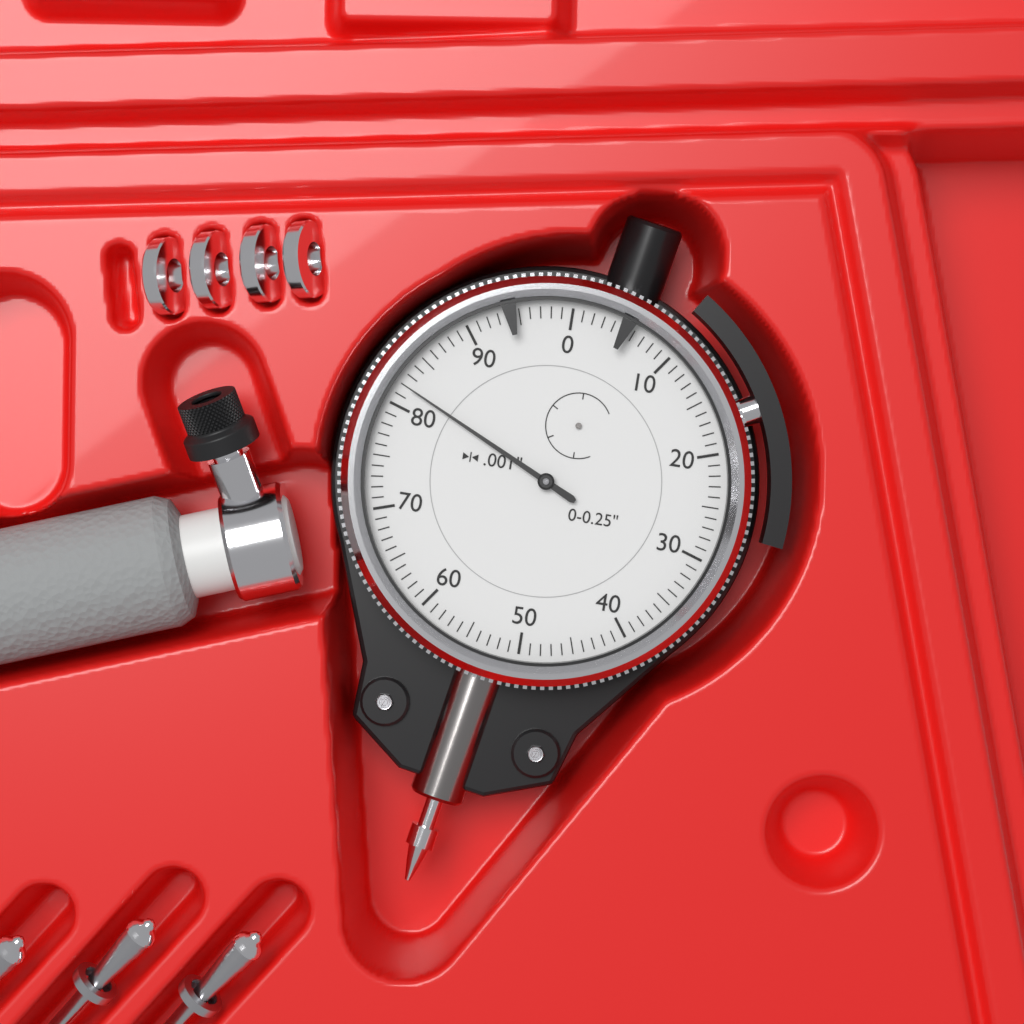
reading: 0.082 in
